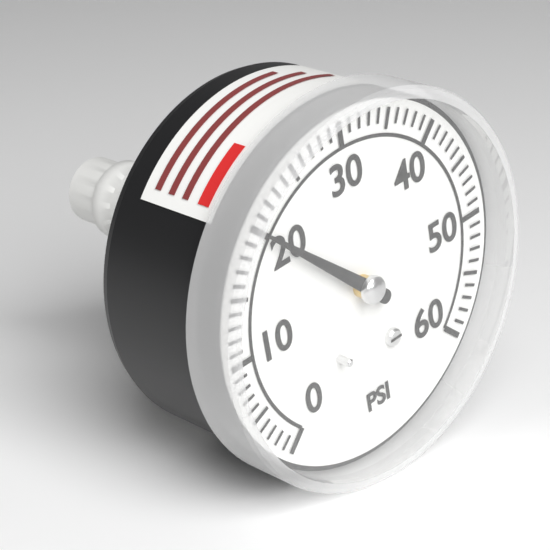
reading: 20 psi
